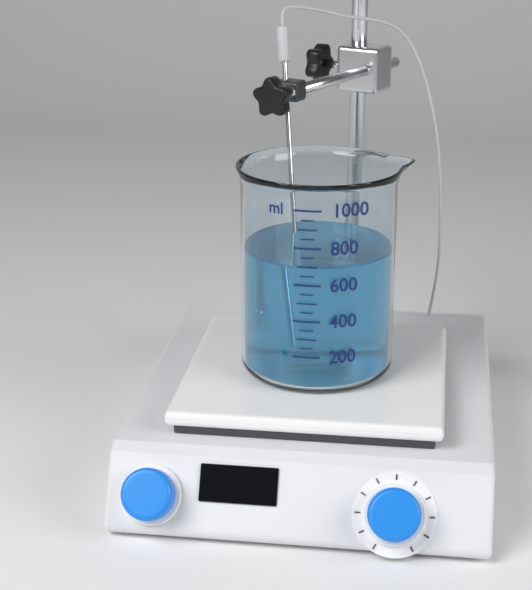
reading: 700 ml
